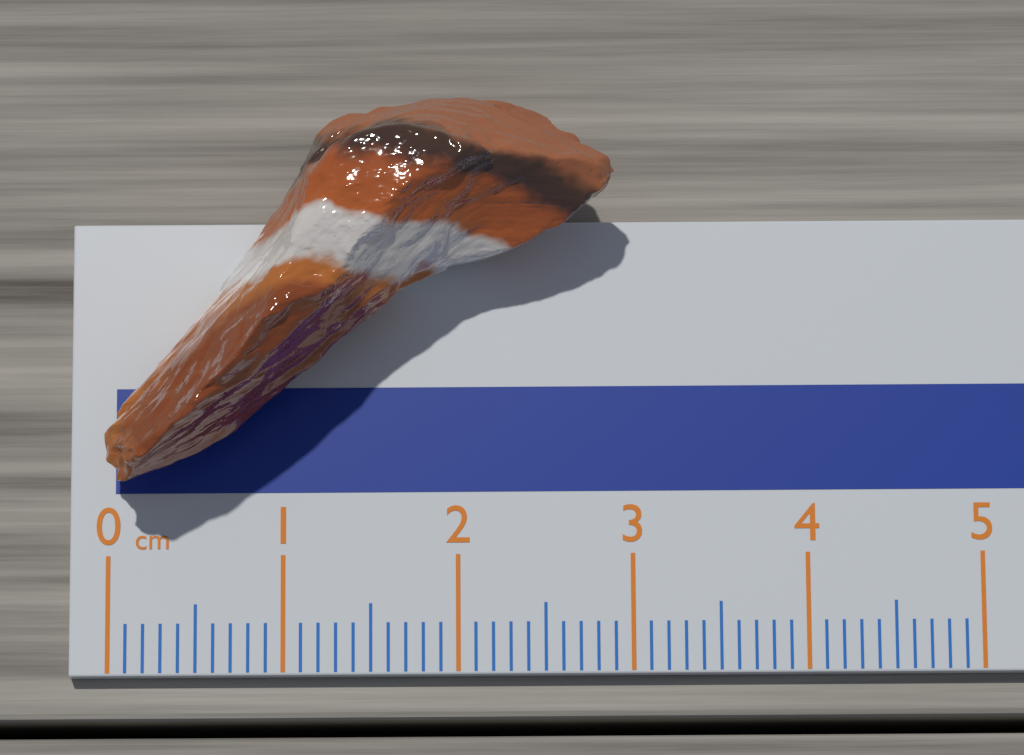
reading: 2.9 cm
